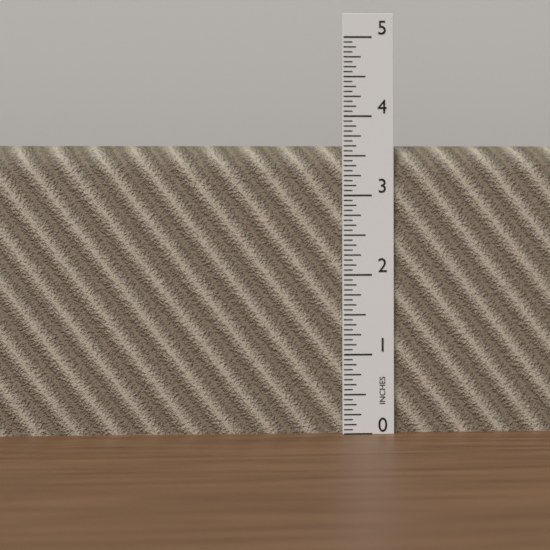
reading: 3.6250 in
